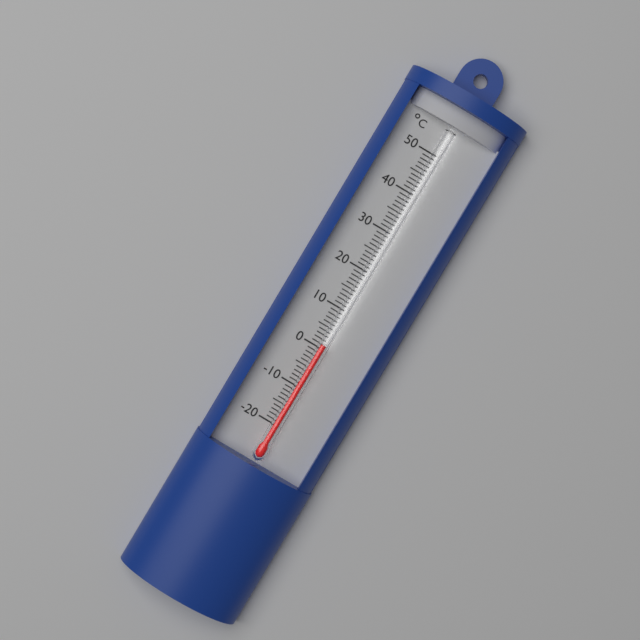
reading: 1 °C
